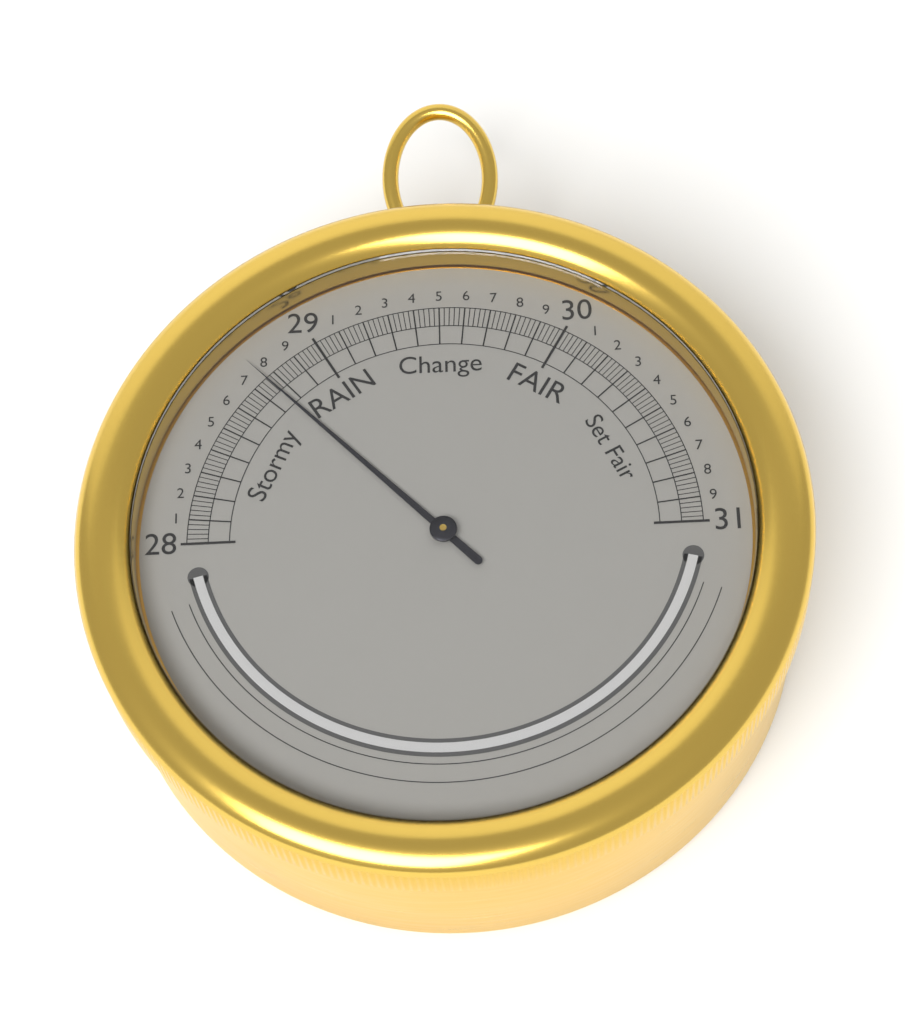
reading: 28.76 inHg
